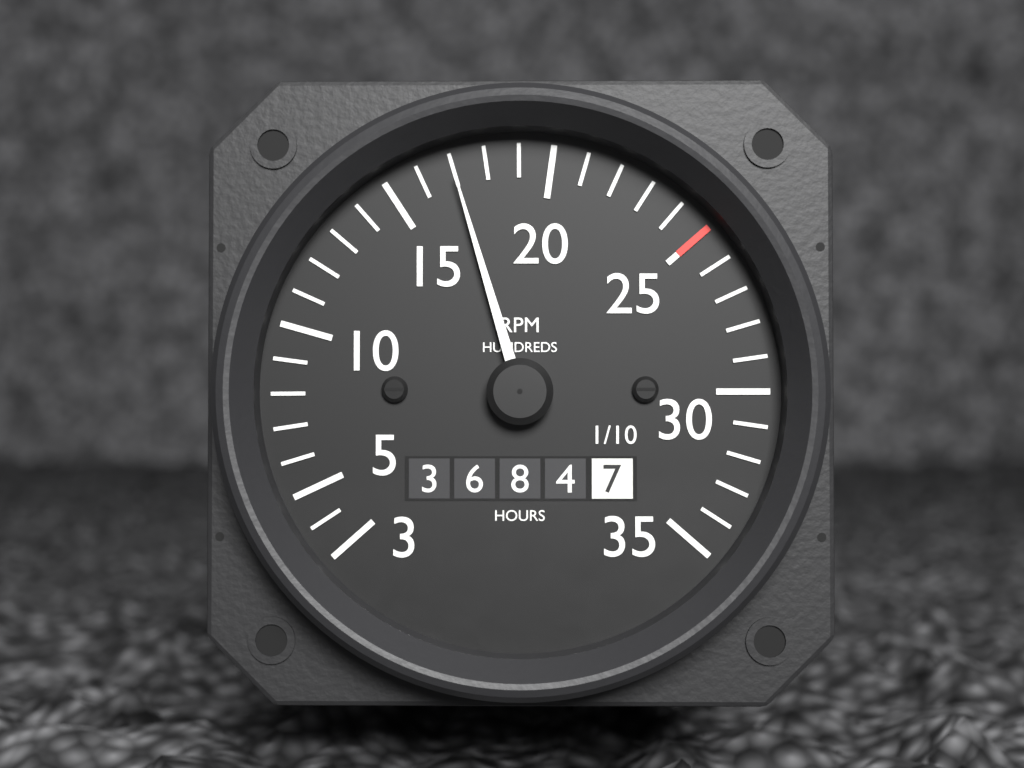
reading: 1700 RPM
